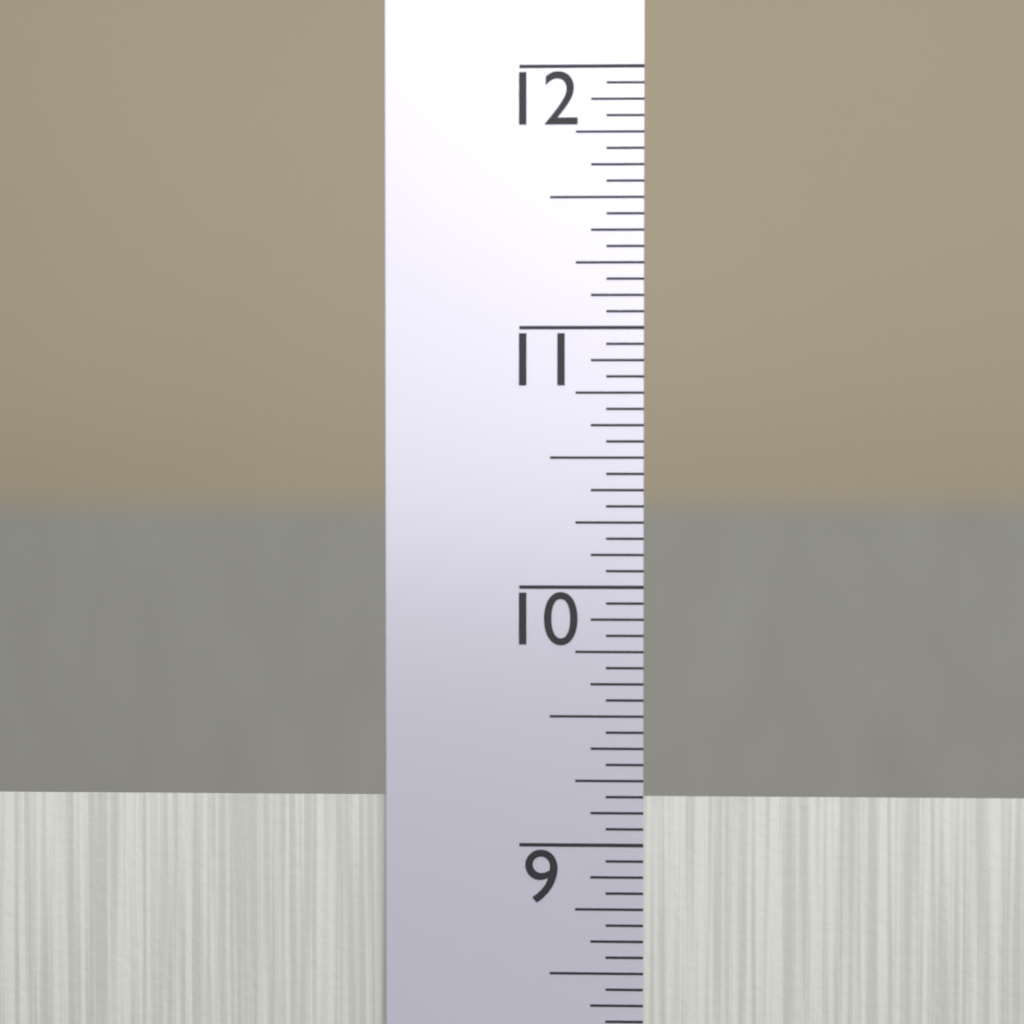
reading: 9.1875 in
